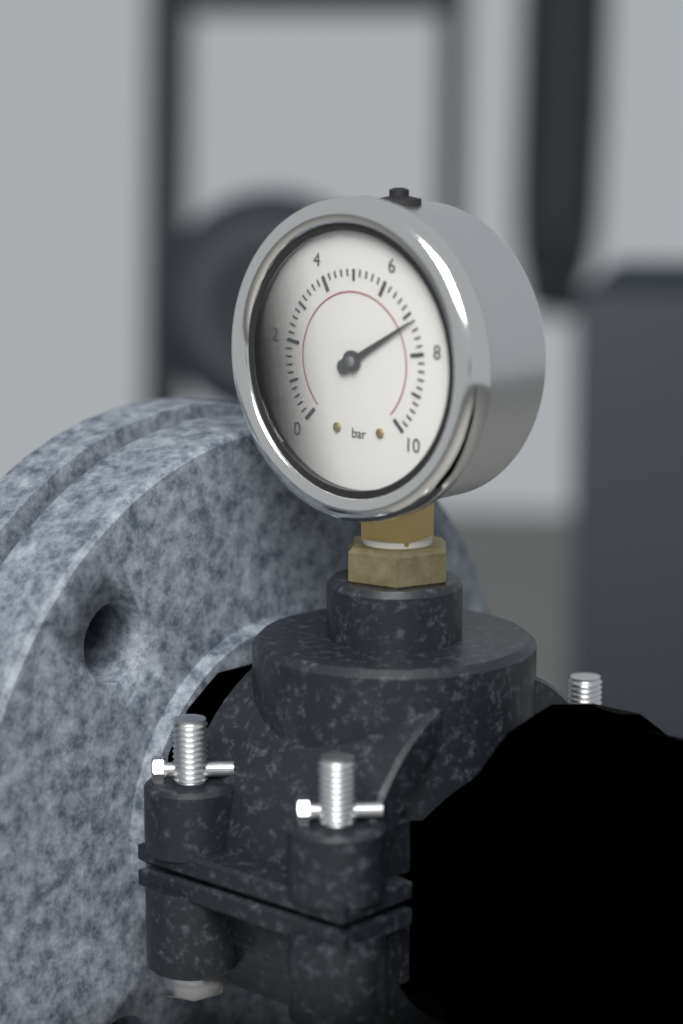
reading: 7.2 bar
